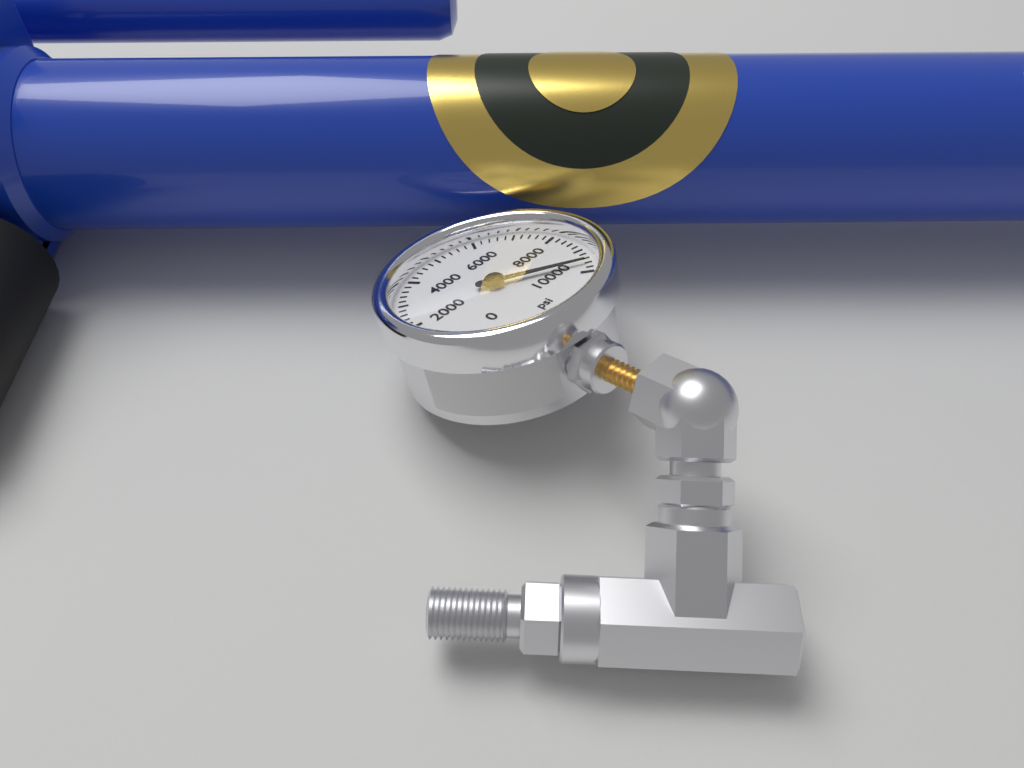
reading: 9600 psi
